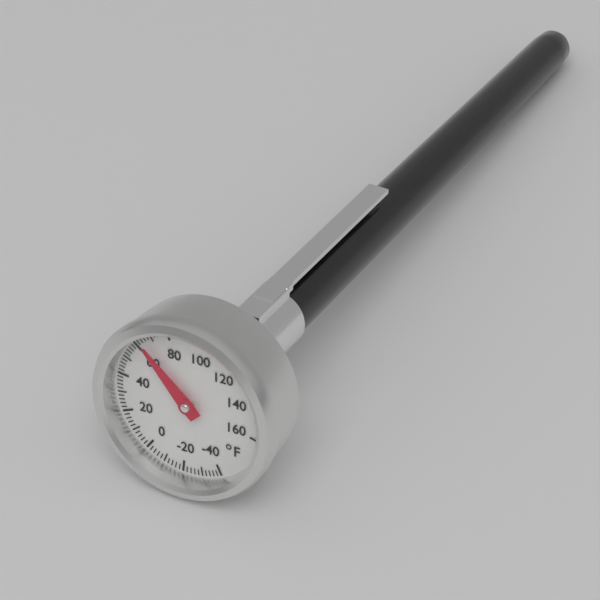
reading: 64 °F
